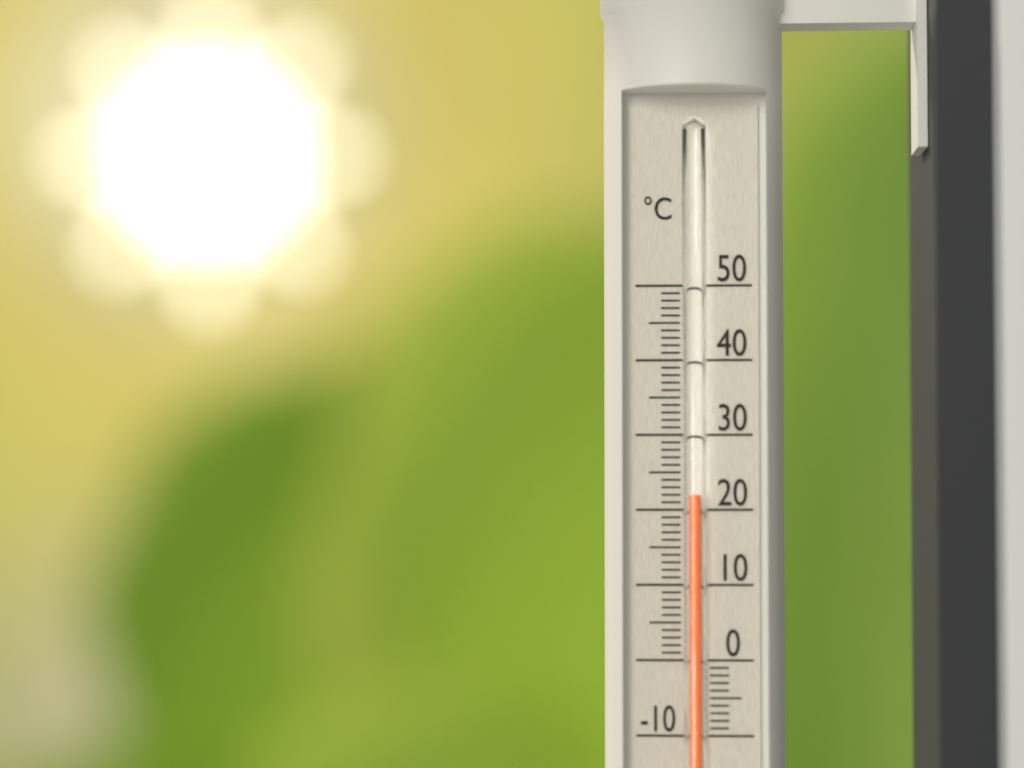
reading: 22 °C
